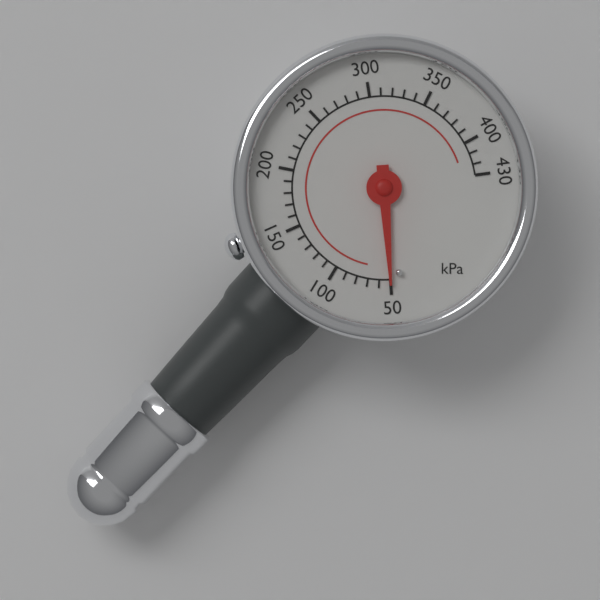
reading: 50 kPa
